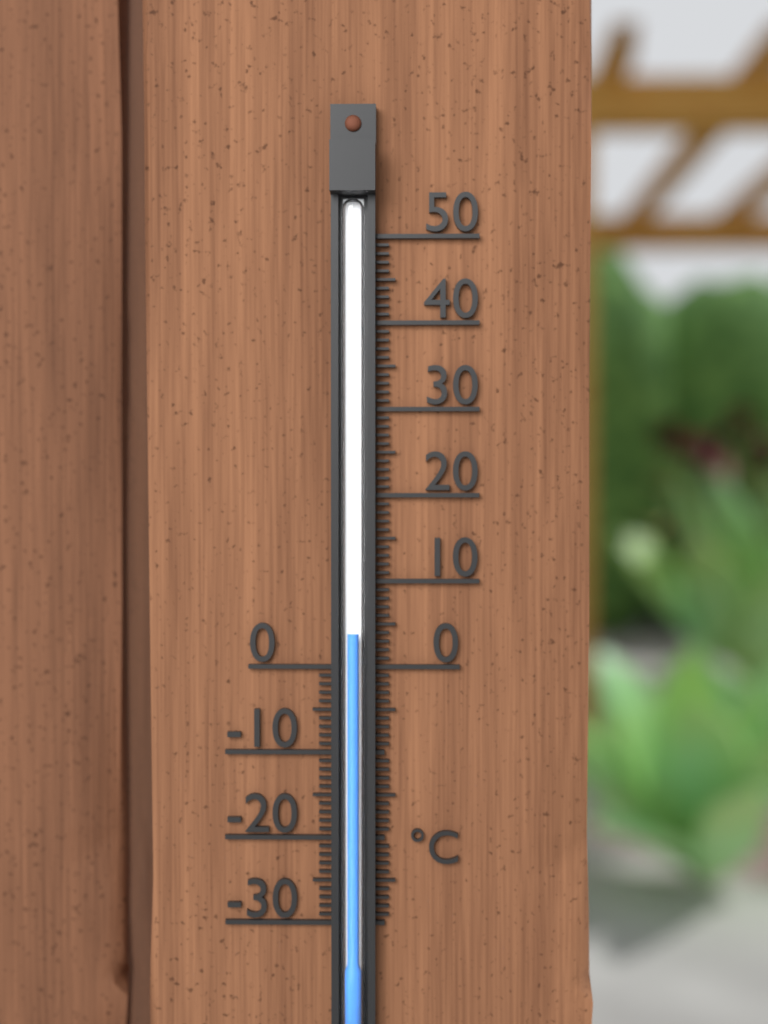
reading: 4 °C
